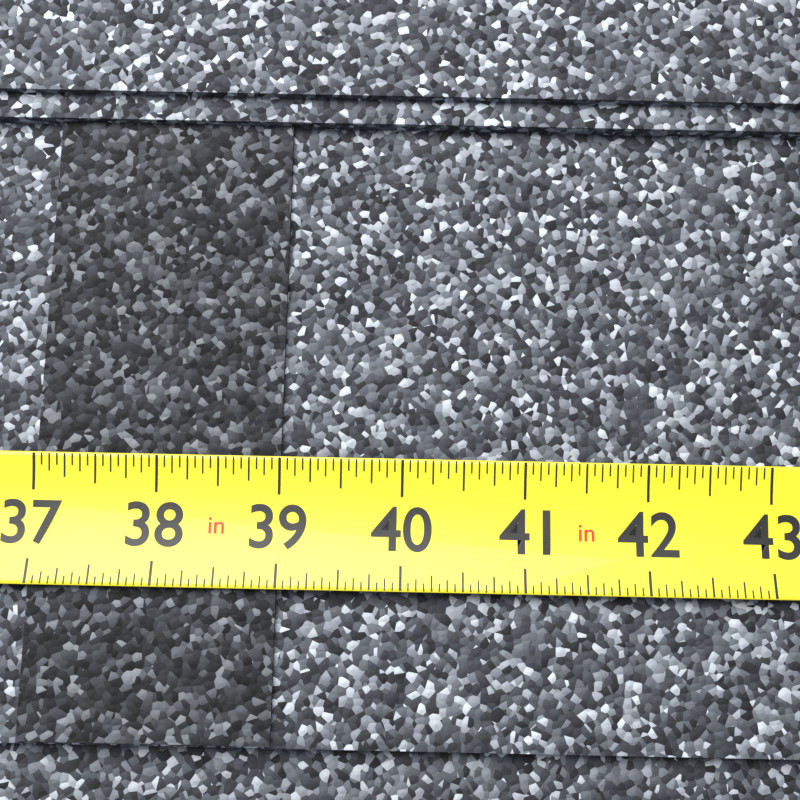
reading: 39.0000 in
